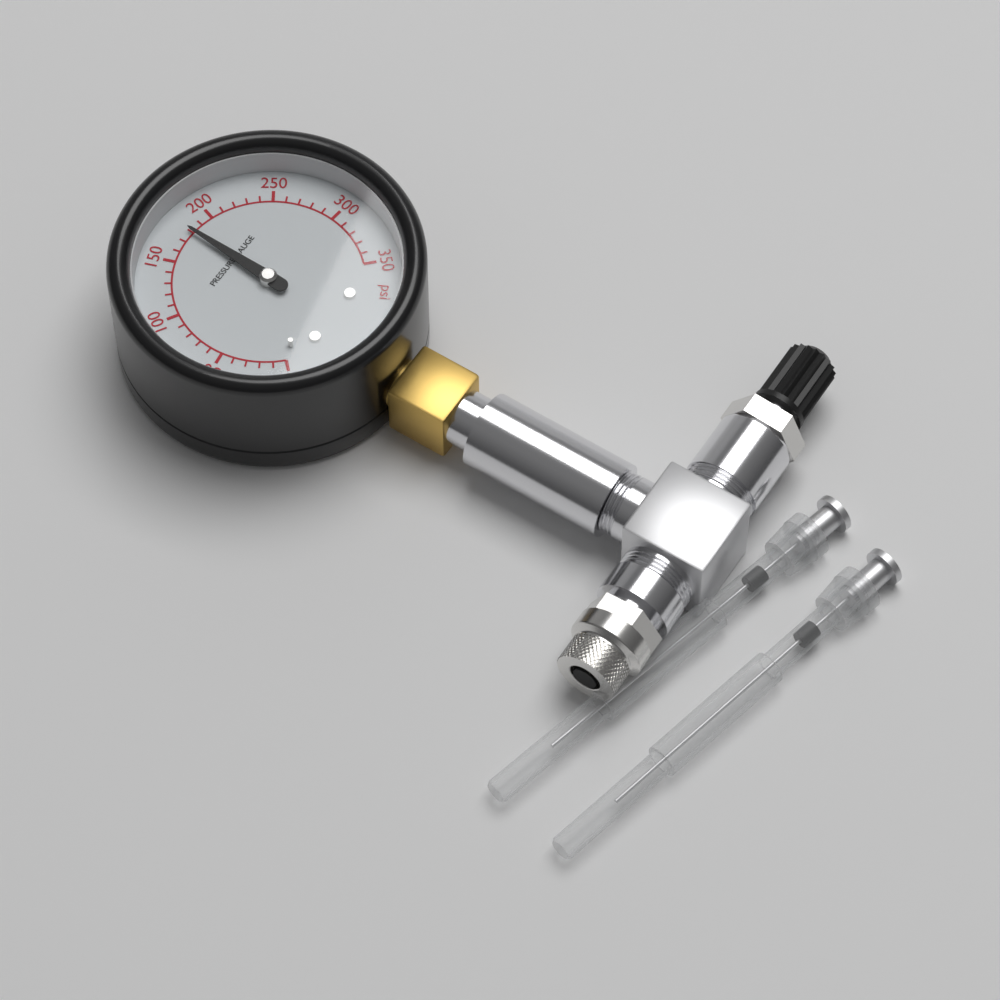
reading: 180 psi
